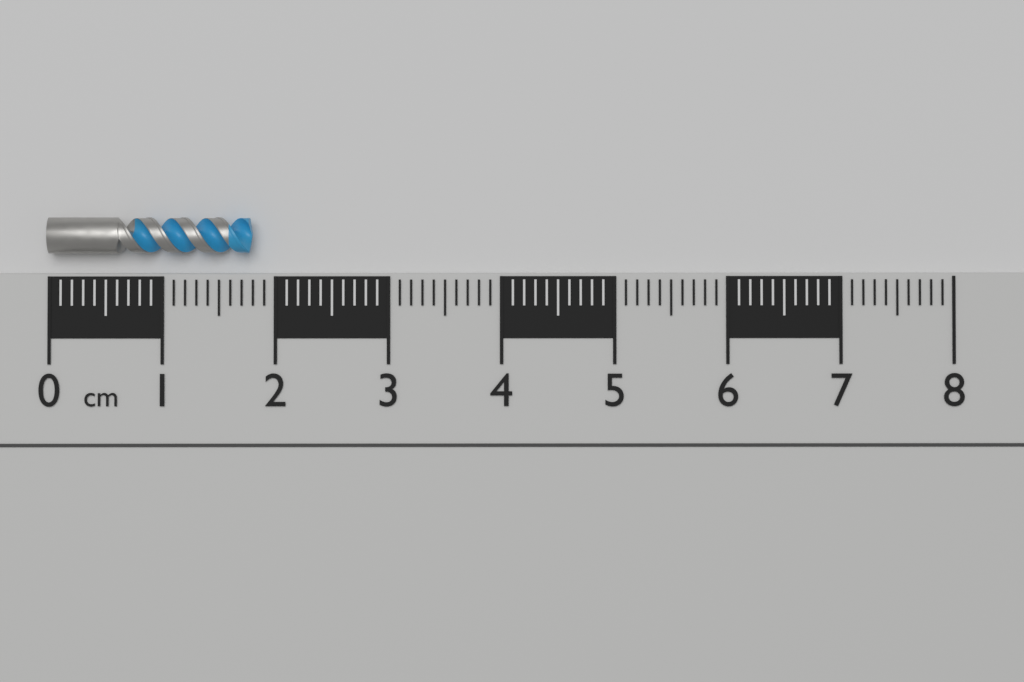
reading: 1.8 cm
